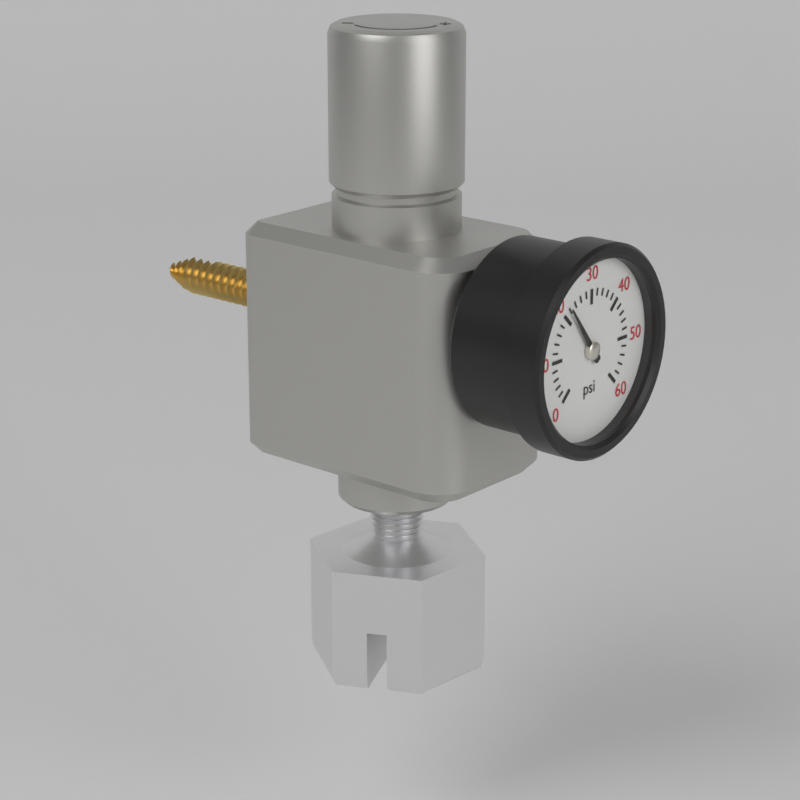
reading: 22 psi
